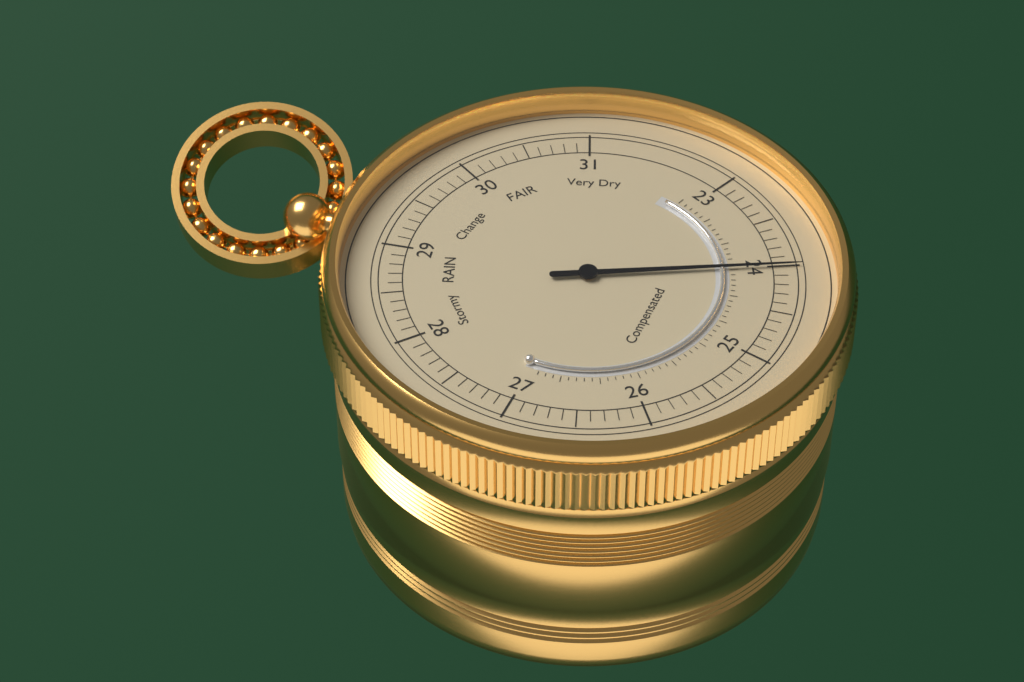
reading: 24.0 (no unit)
